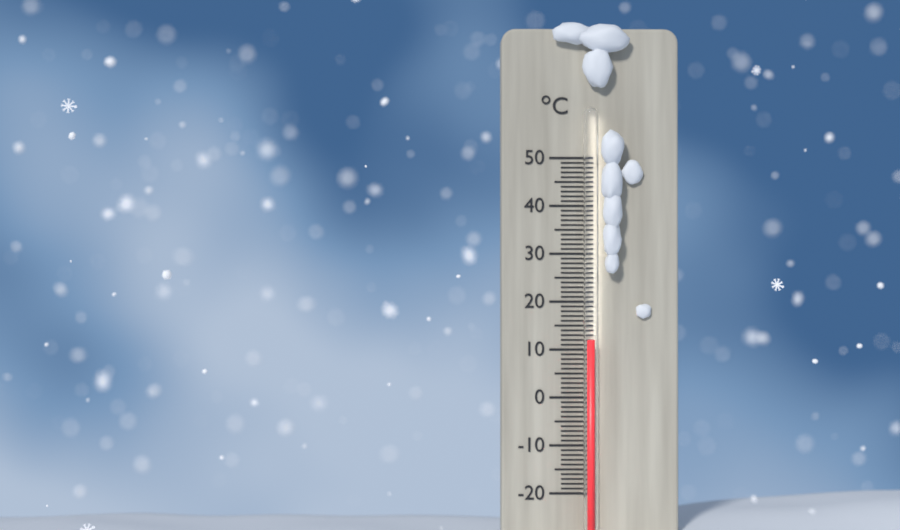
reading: 12 °C
